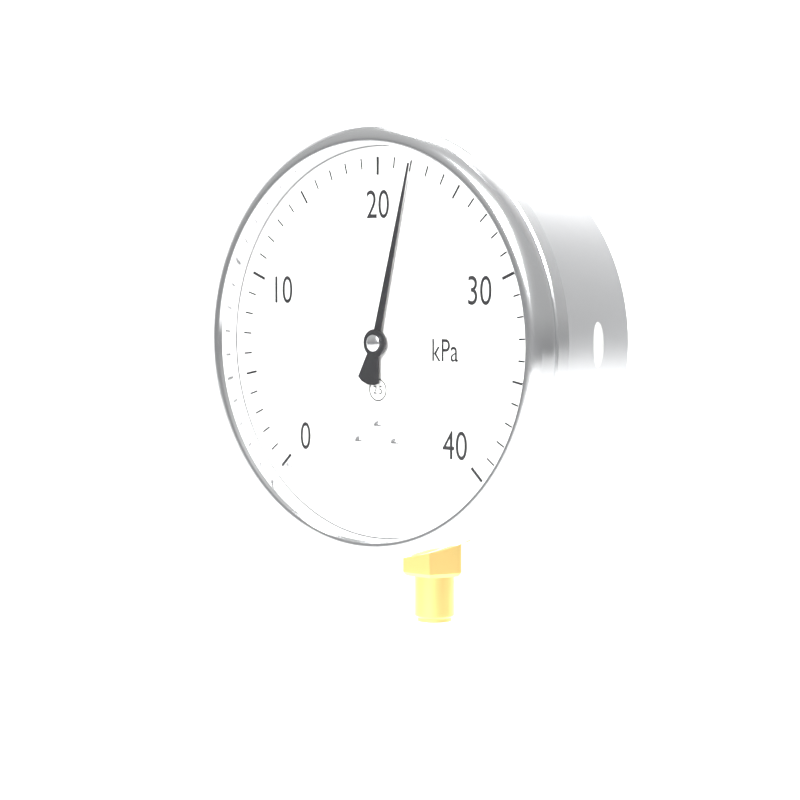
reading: 22 kPa
